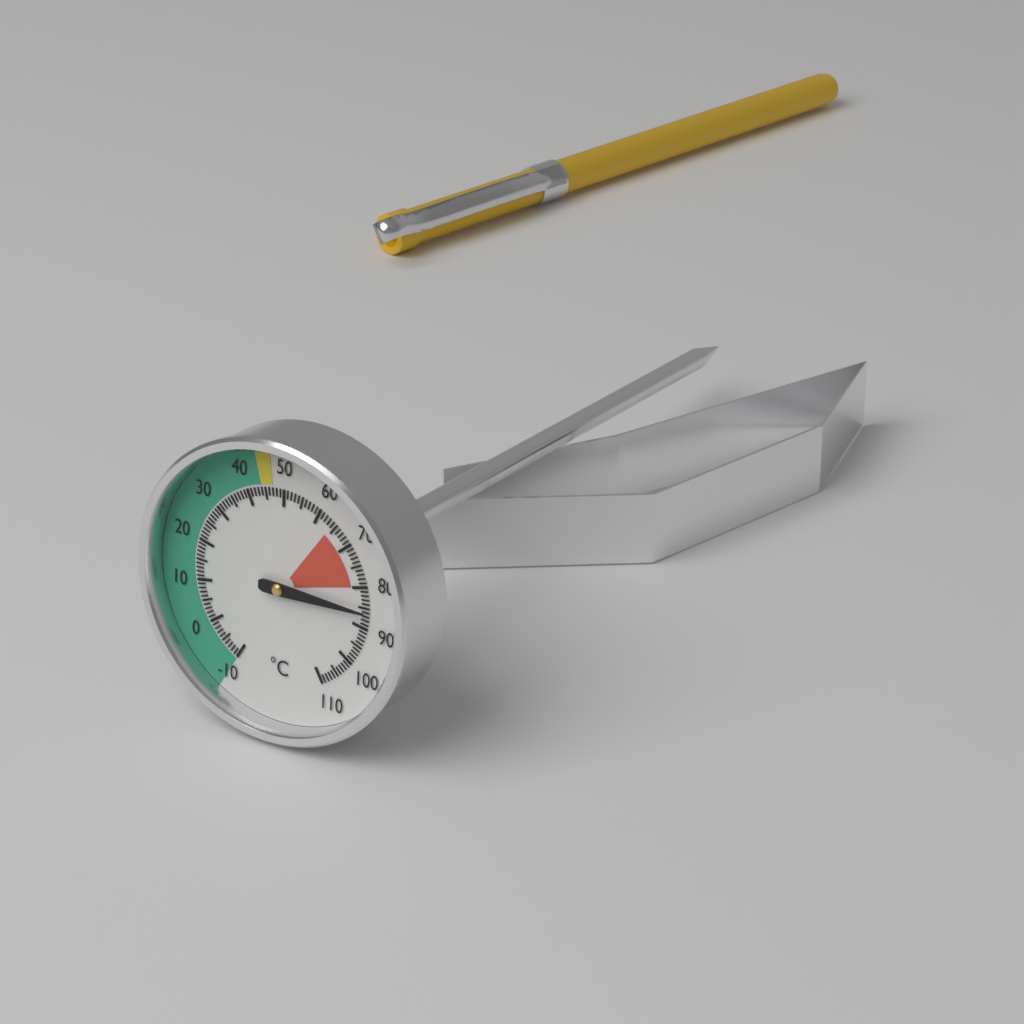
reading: 86 °C
